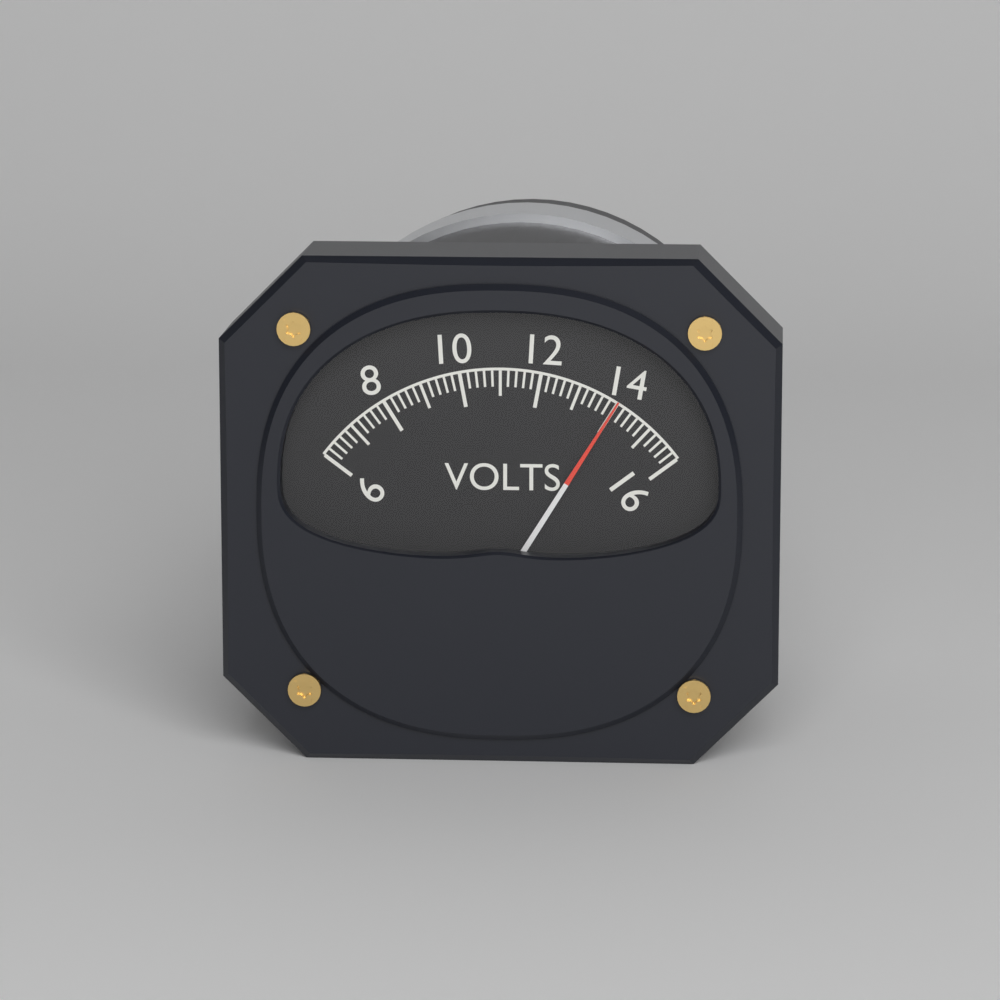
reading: 14.0 V
